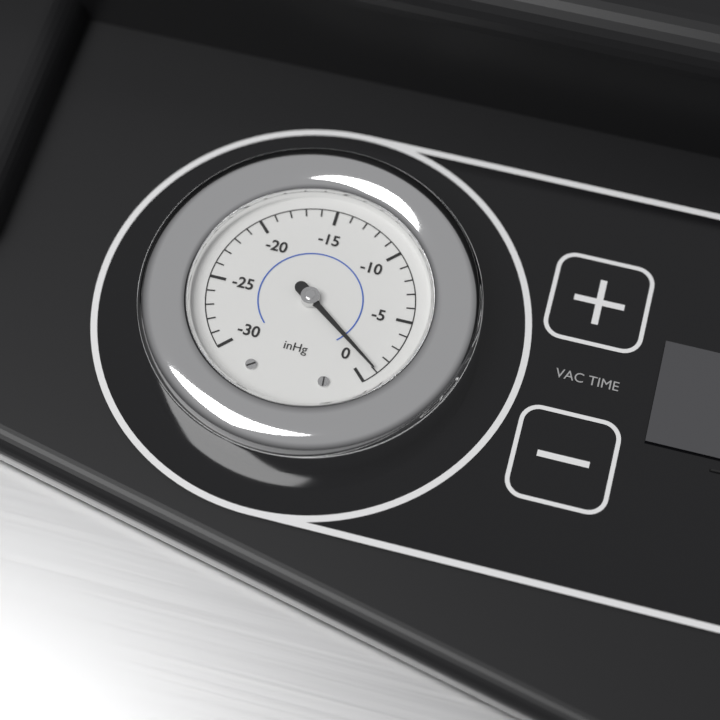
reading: -1 inHg
